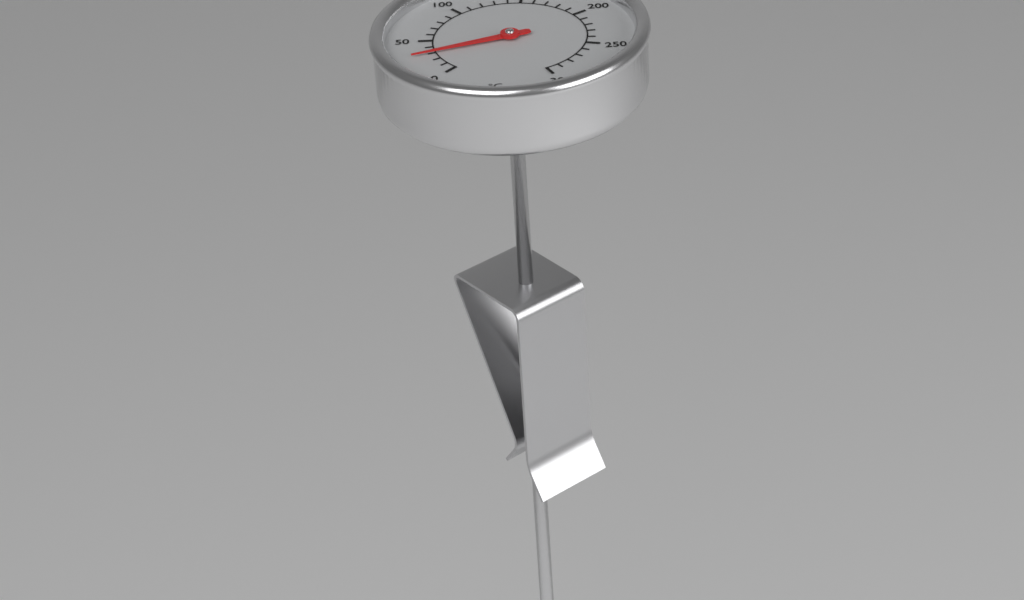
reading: 30 °C
